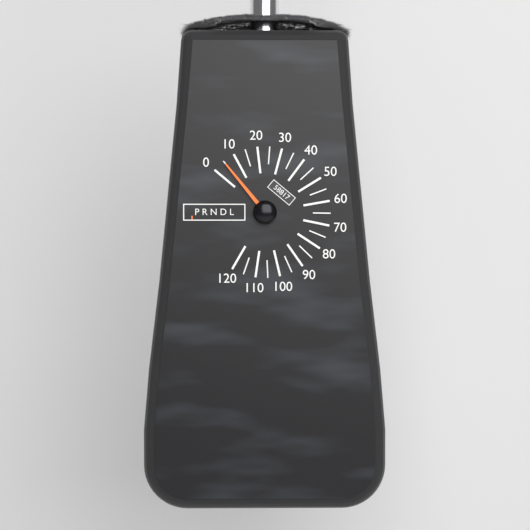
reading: 5 (no unit)
